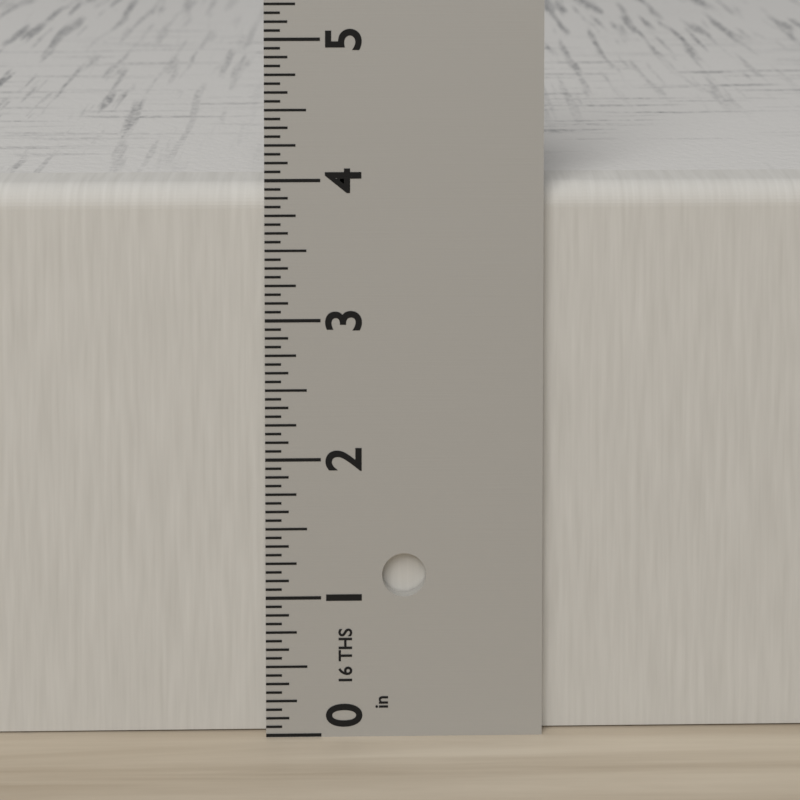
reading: 3.9375 in
